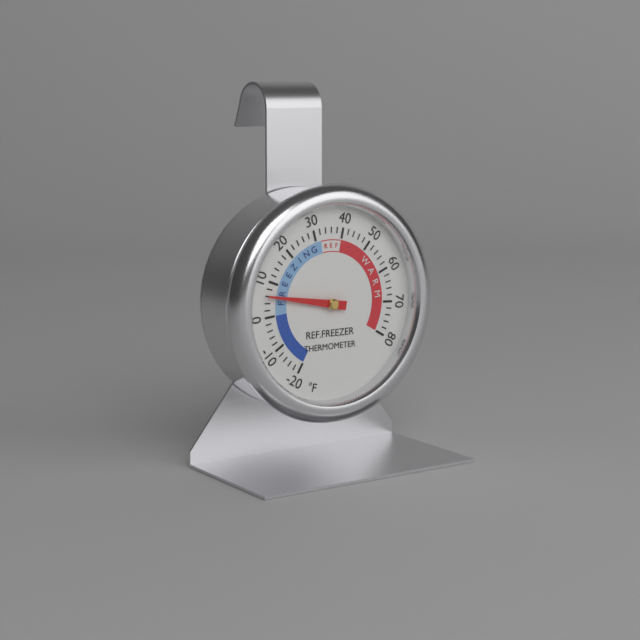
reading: 6 °F
